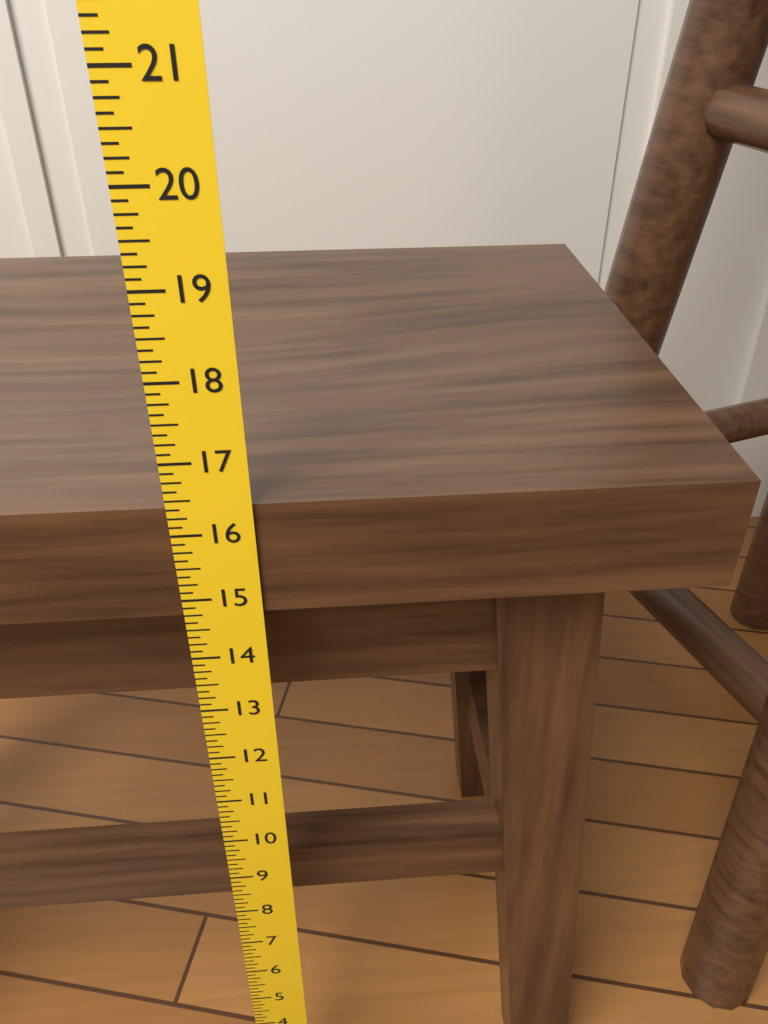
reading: 16.375 in
